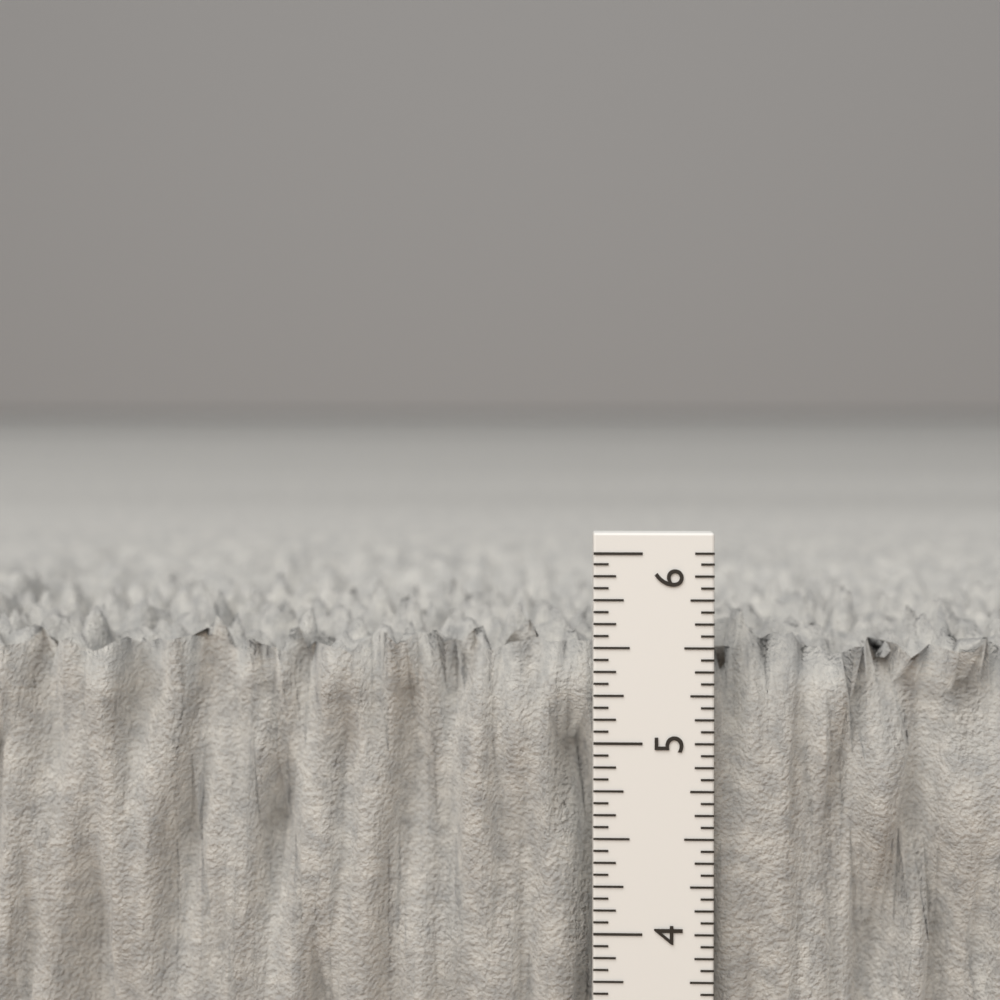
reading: 5.6250 in
